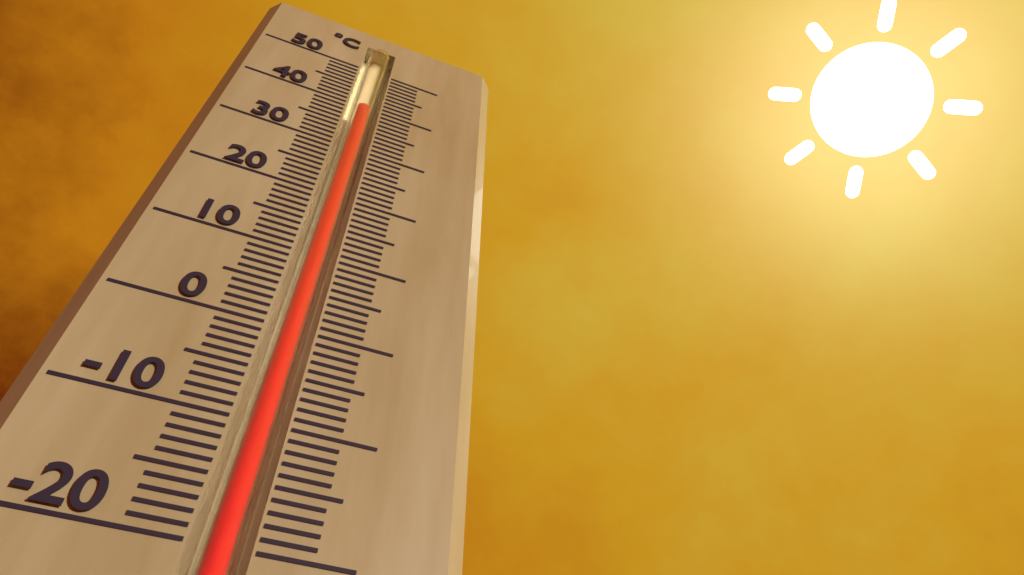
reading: 40 °C
